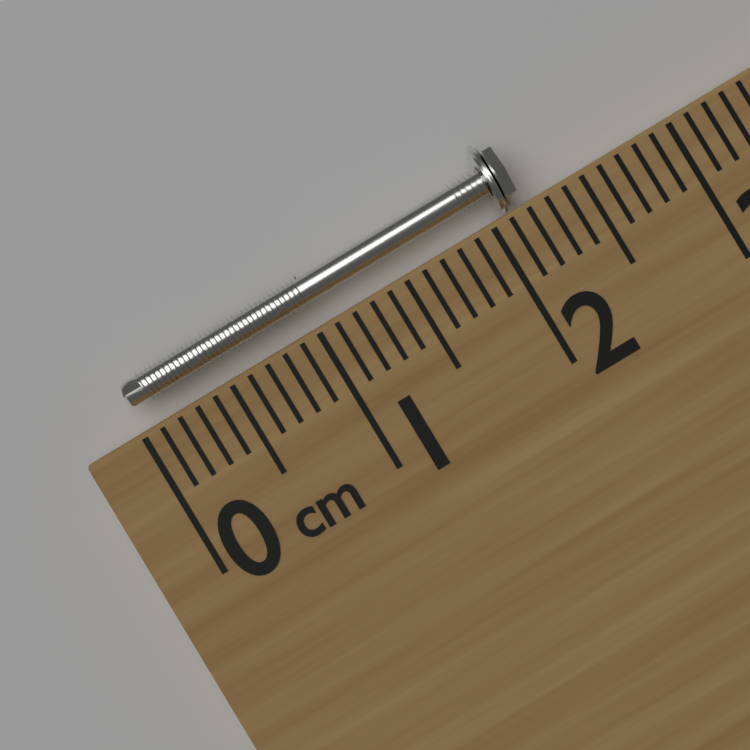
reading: 2.2 cm
